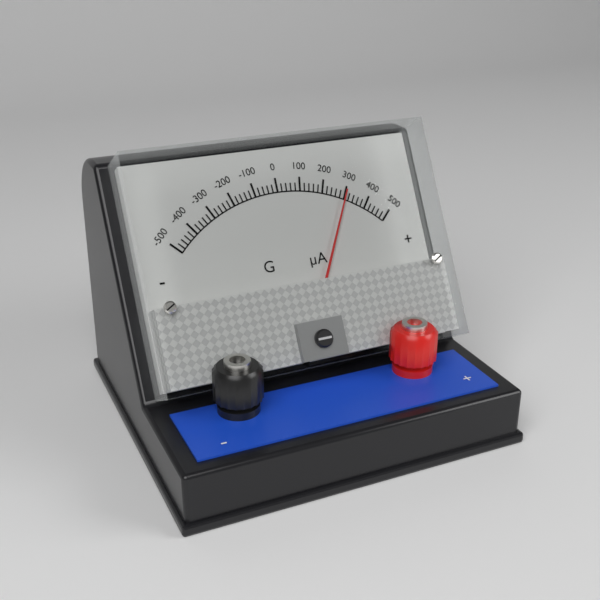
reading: 300 µA
